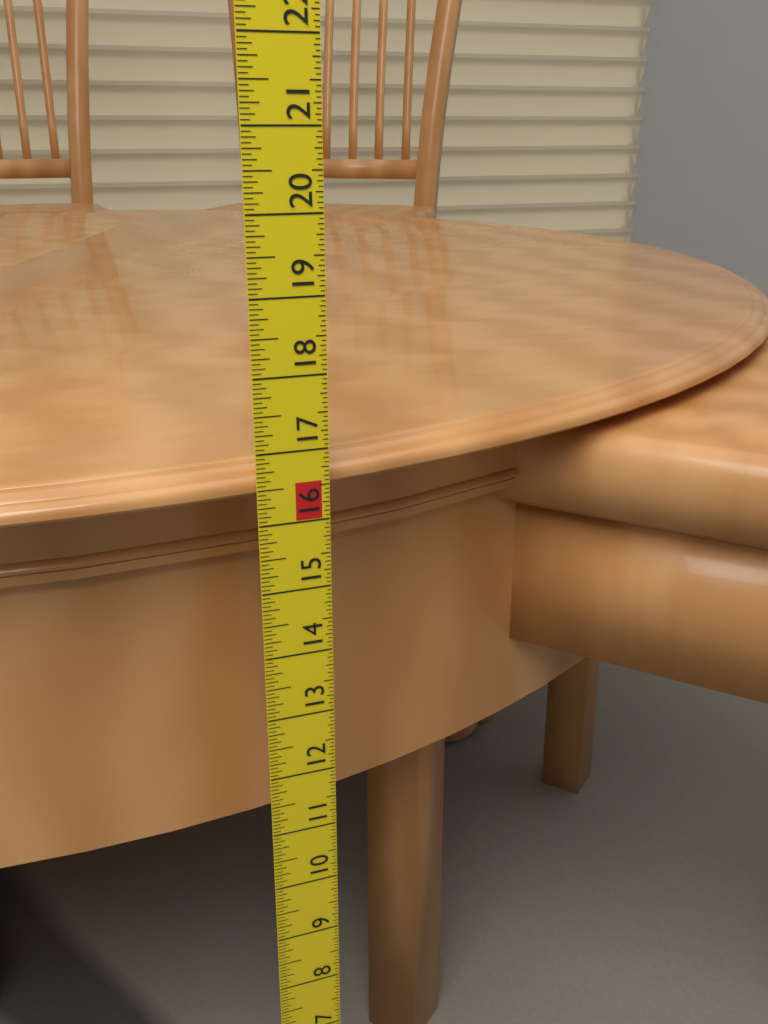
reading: 16.7500 in
